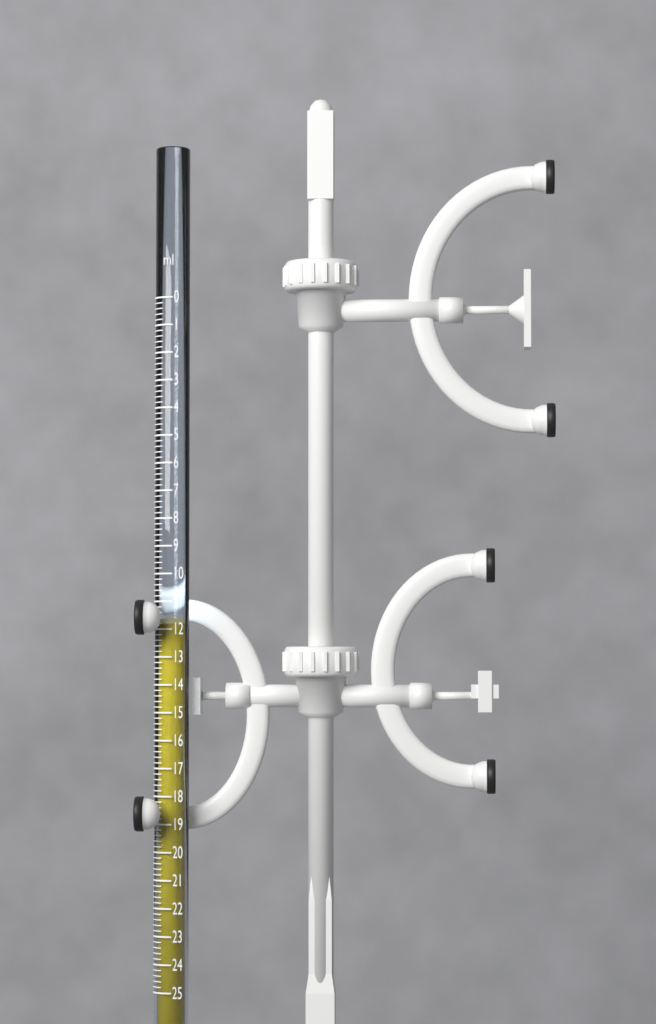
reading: 11.8 ml
